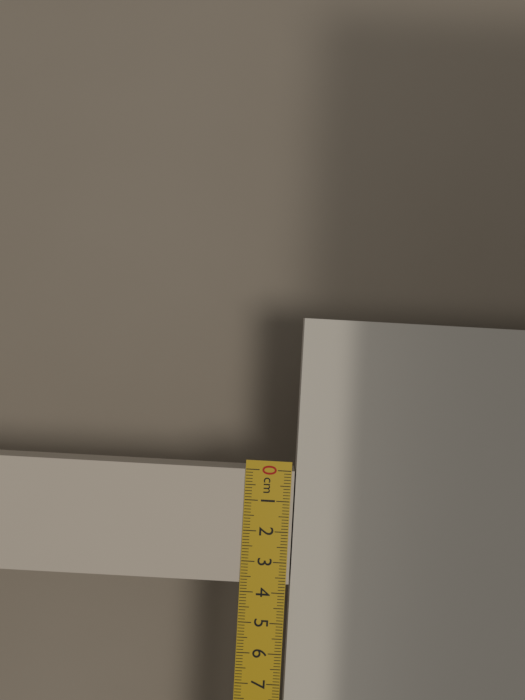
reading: 3.7 cm
